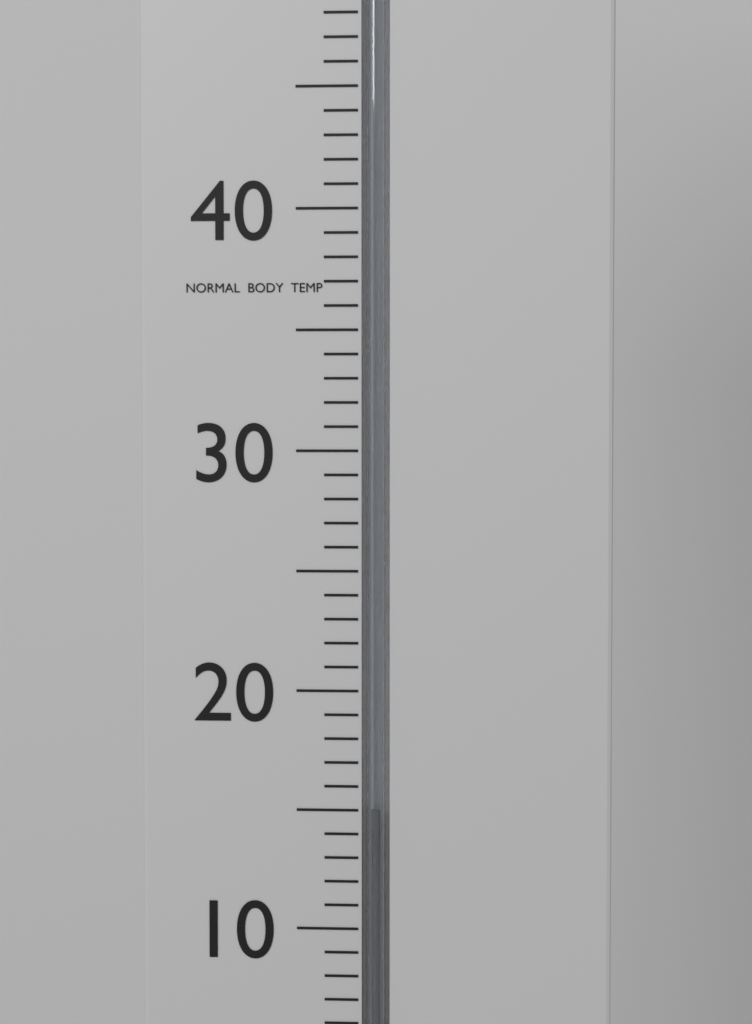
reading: 15 °C
